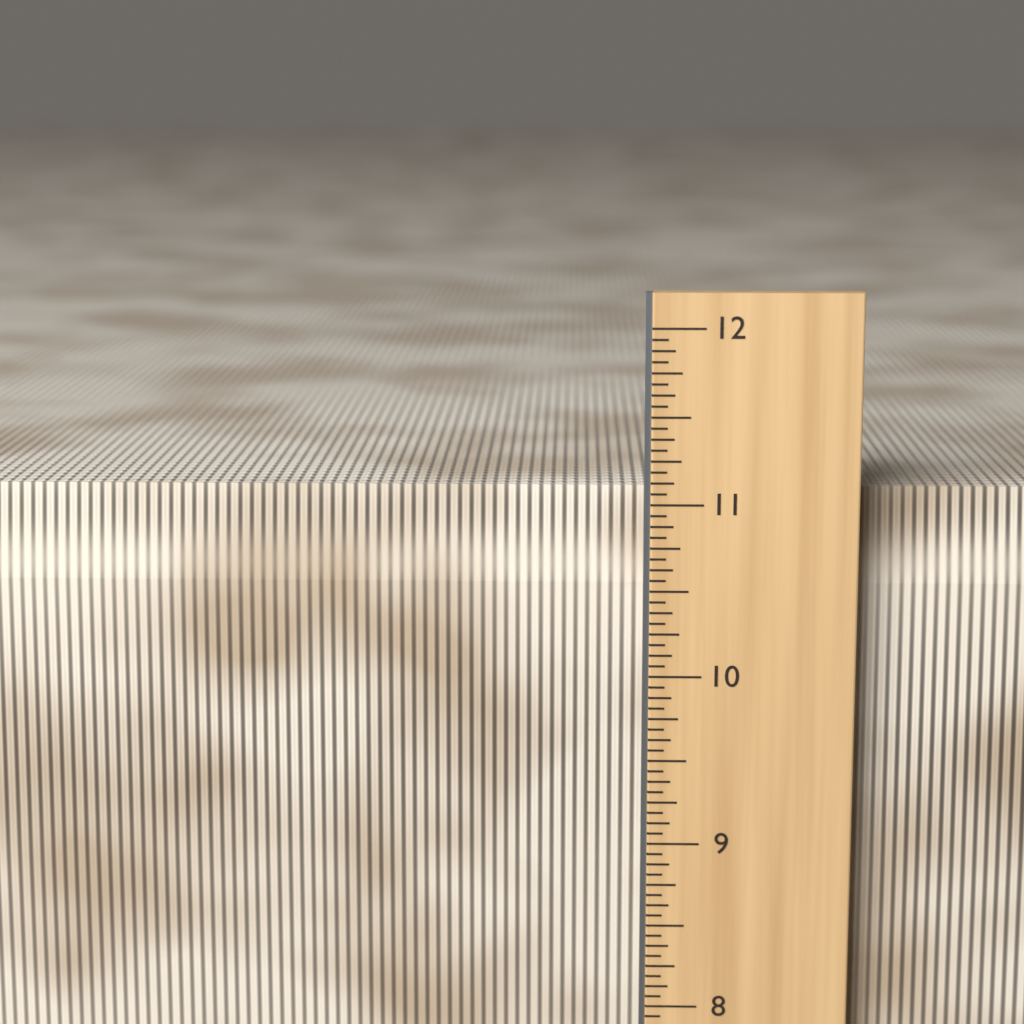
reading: 11.0625 in
